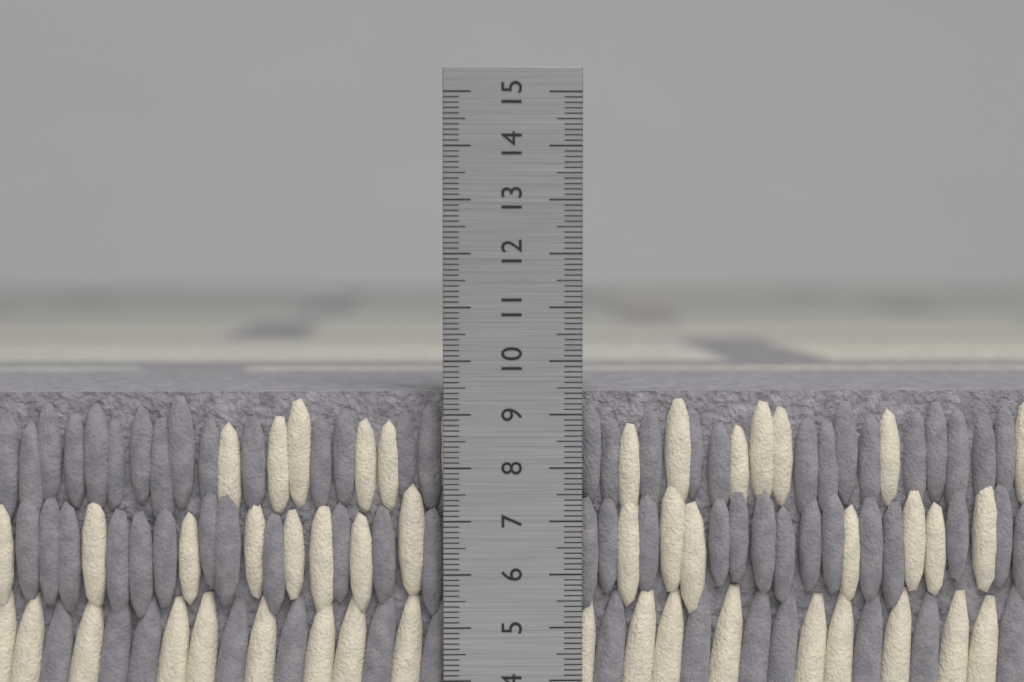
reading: 9.4 cm
